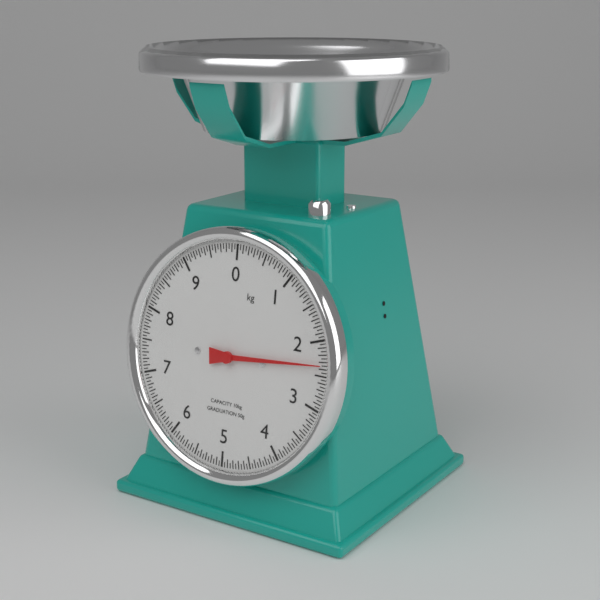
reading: 2.35 kg
